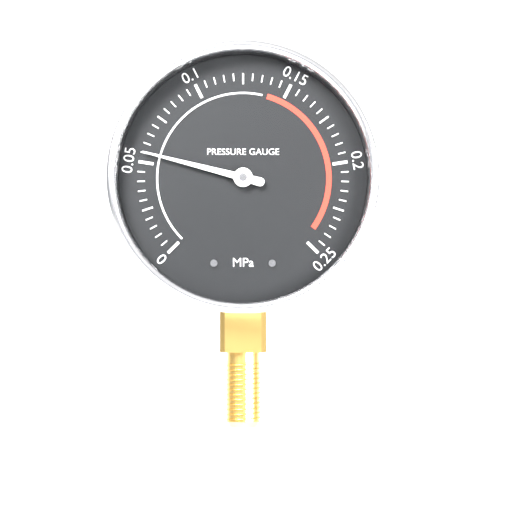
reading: 0.055 MPa
